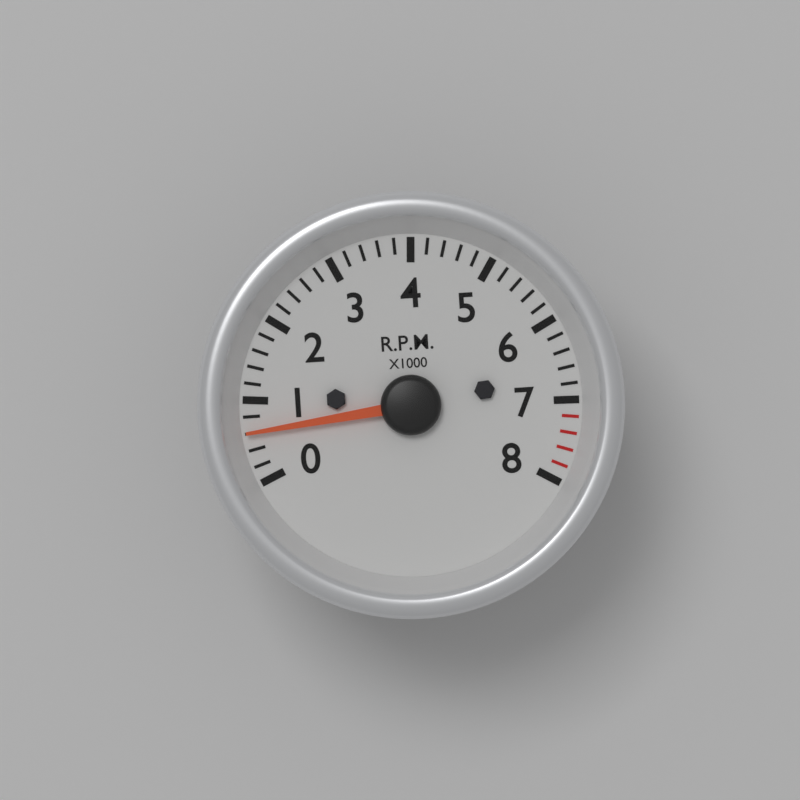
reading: 600 RPM
